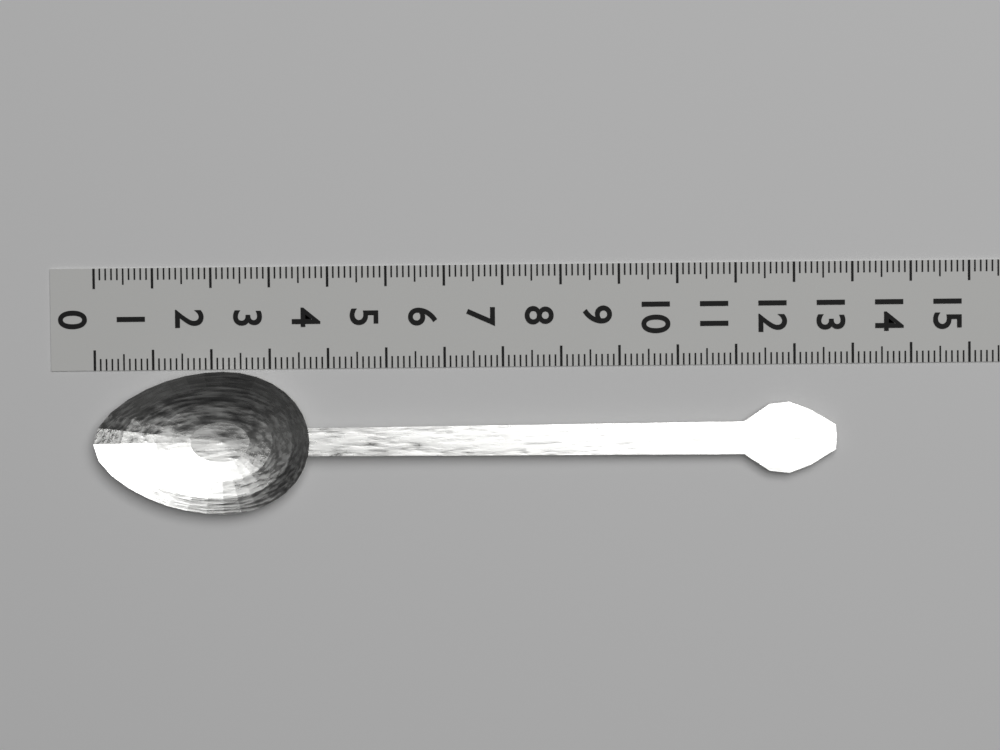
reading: 12.7 (no unit)
